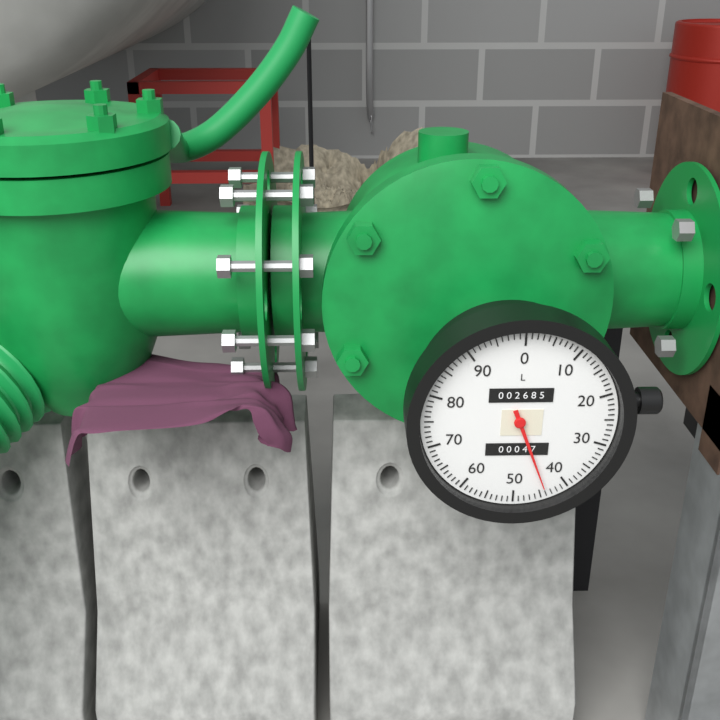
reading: 44 L
